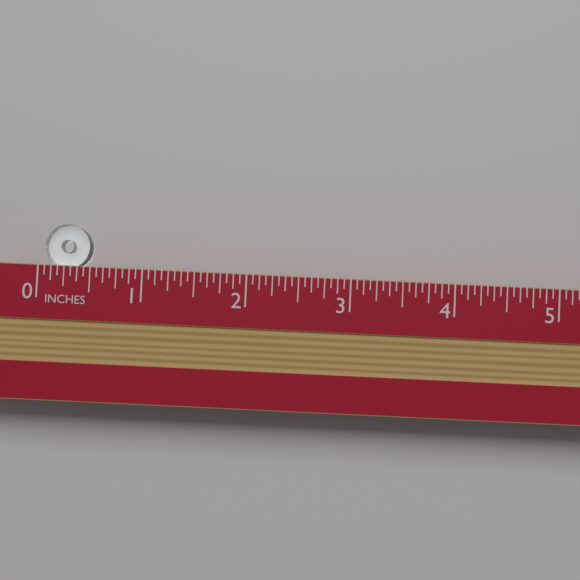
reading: 0.4375 in
